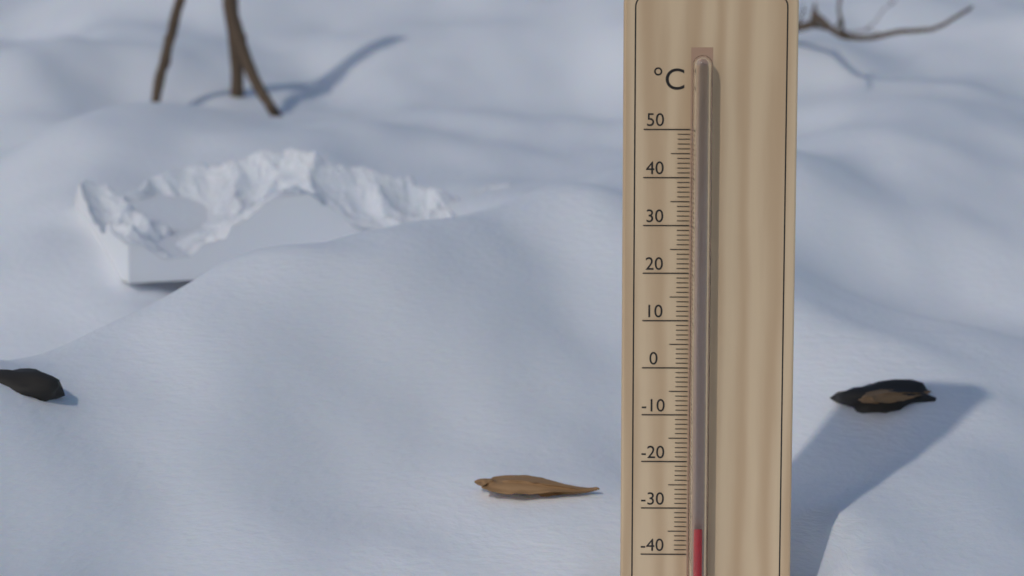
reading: -34 °C
